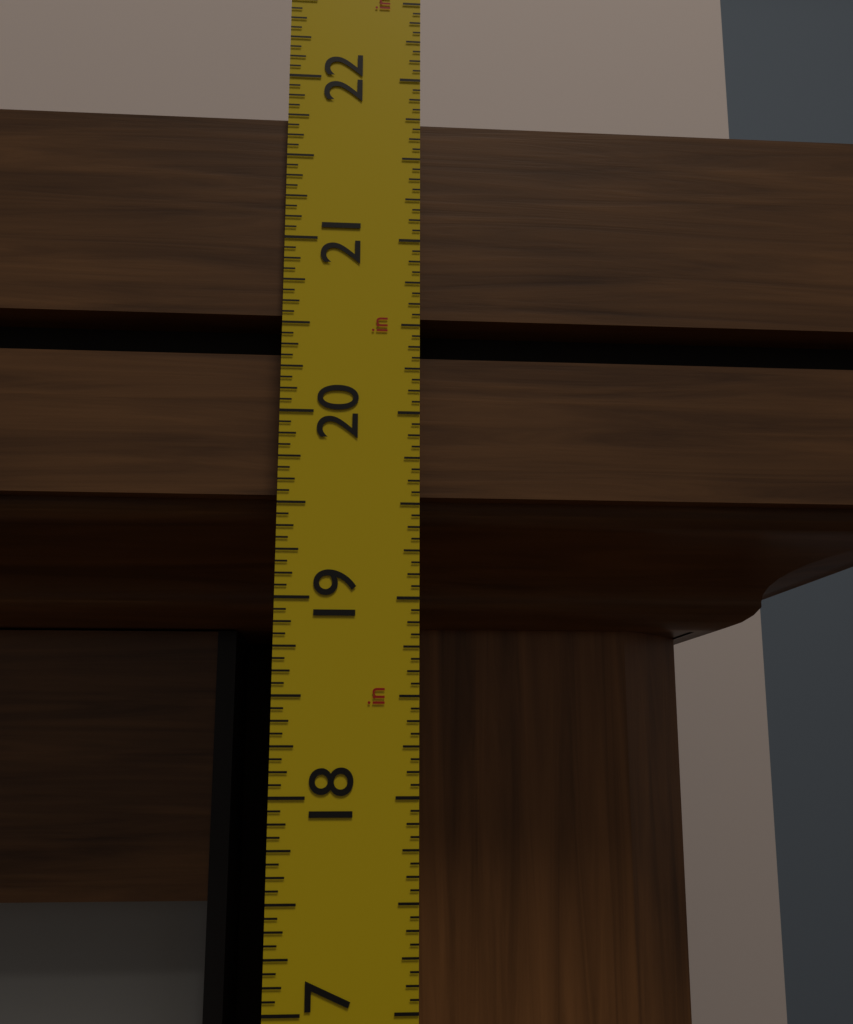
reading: 21.7500 in
